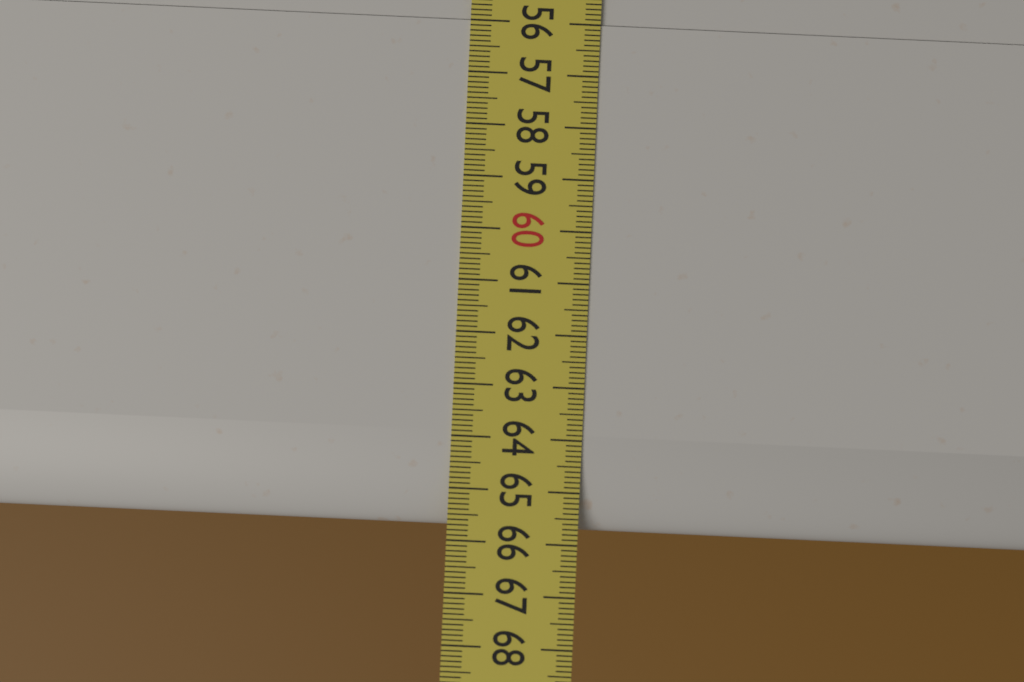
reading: 65.7 (no unit)
